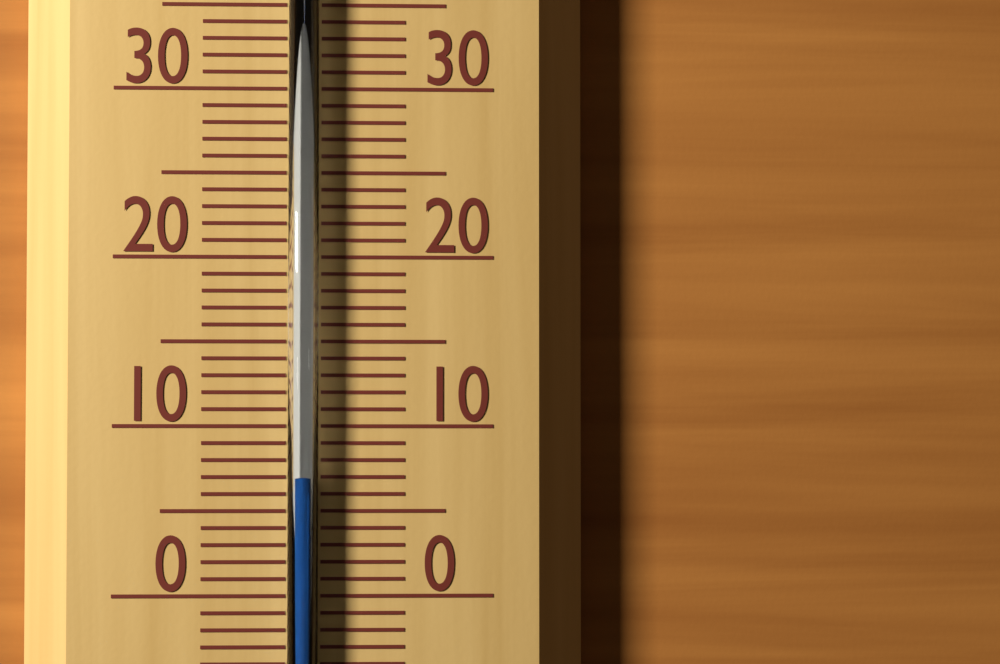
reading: 7 °C
